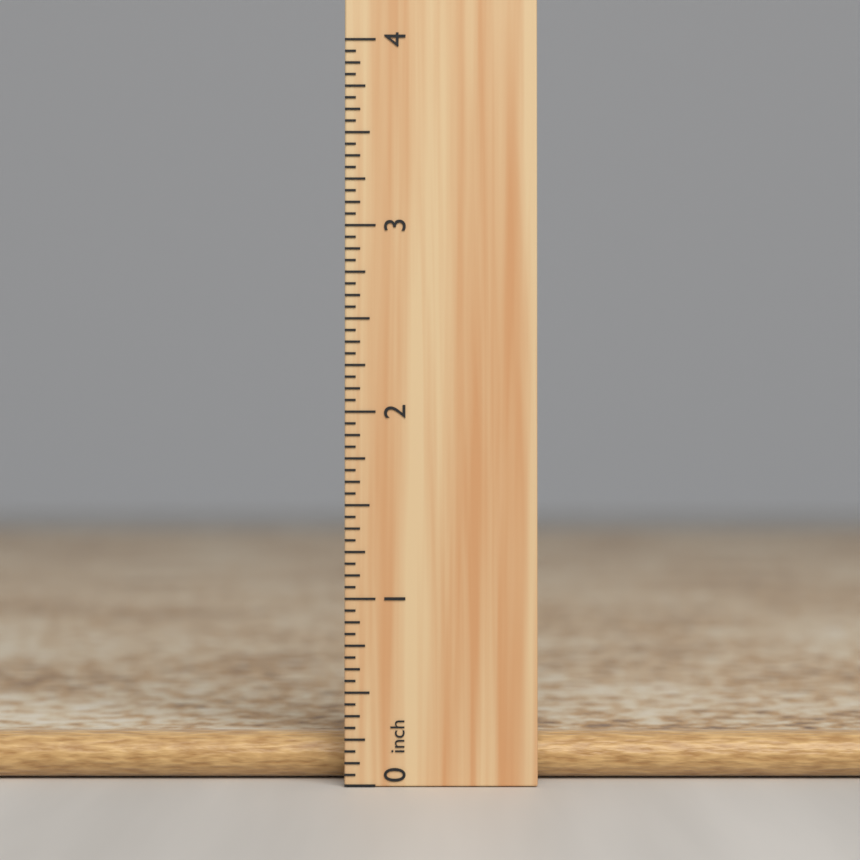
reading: 0.3000 inch
